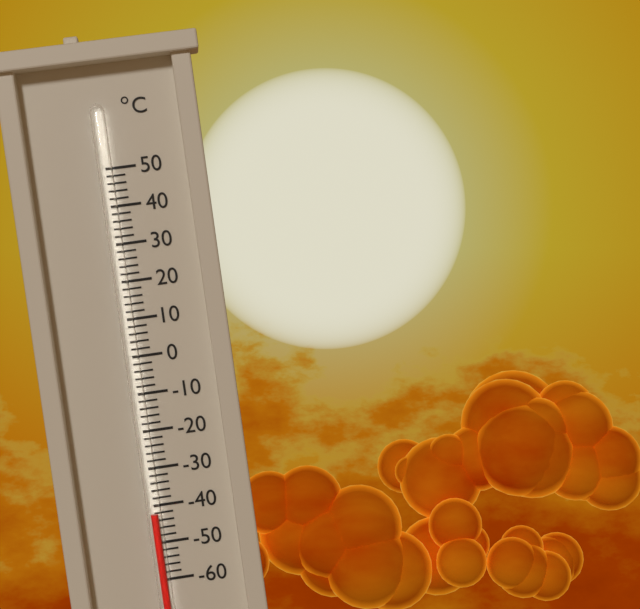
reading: -42 °C
